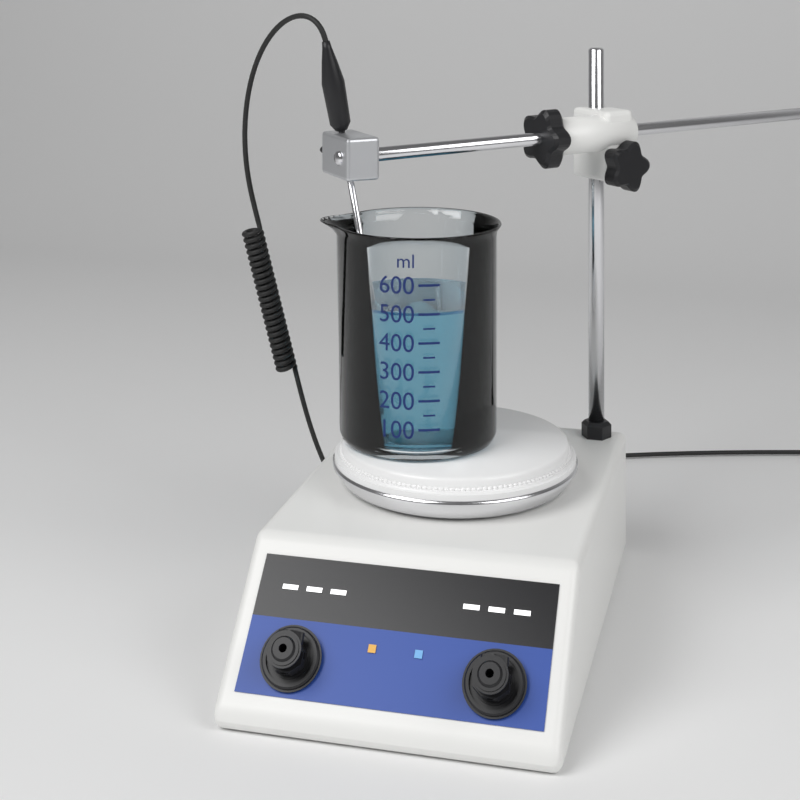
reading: 500 ml
